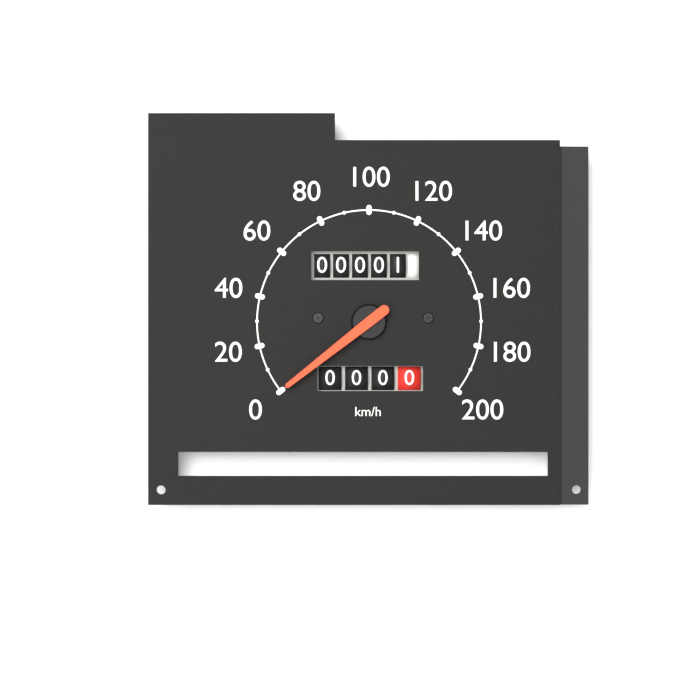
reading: 0 km/h
